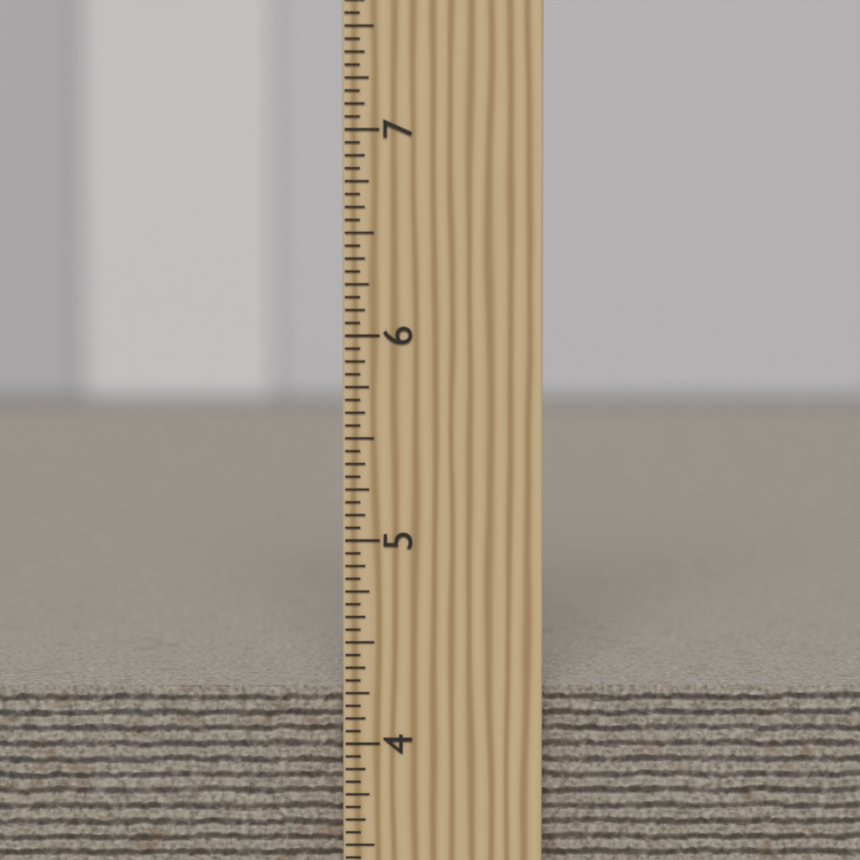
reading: 4.2500 inch
